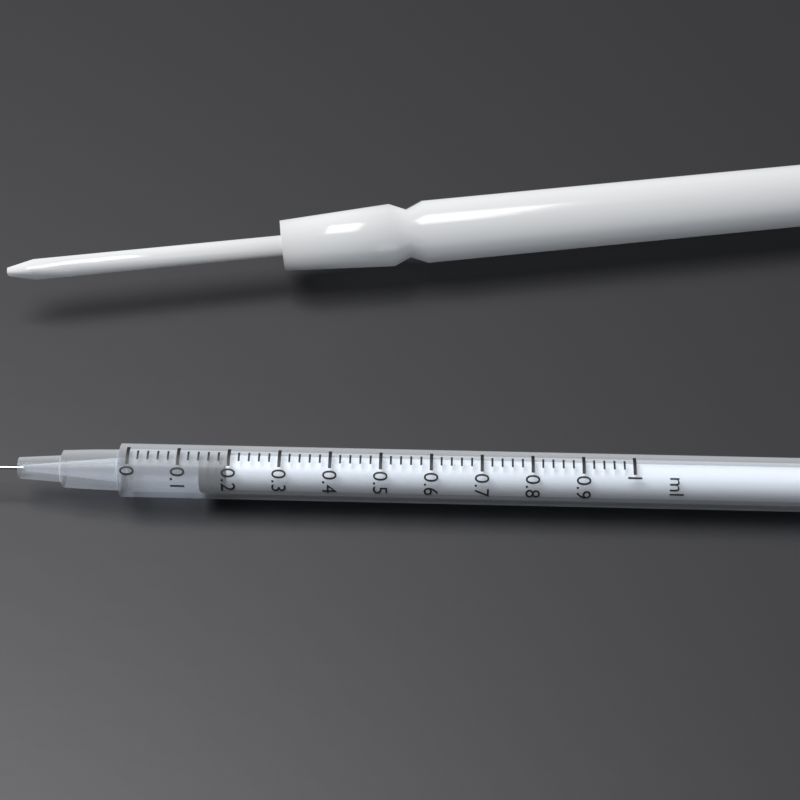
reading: 0.14 ml
